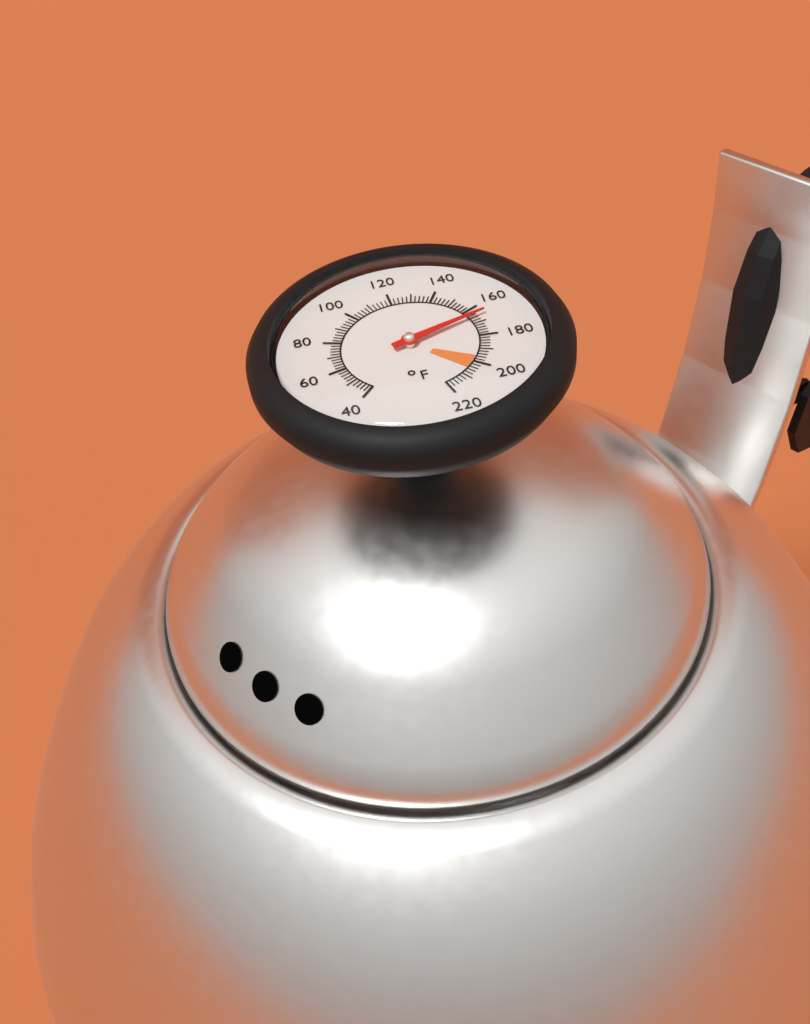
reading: 166 °F
